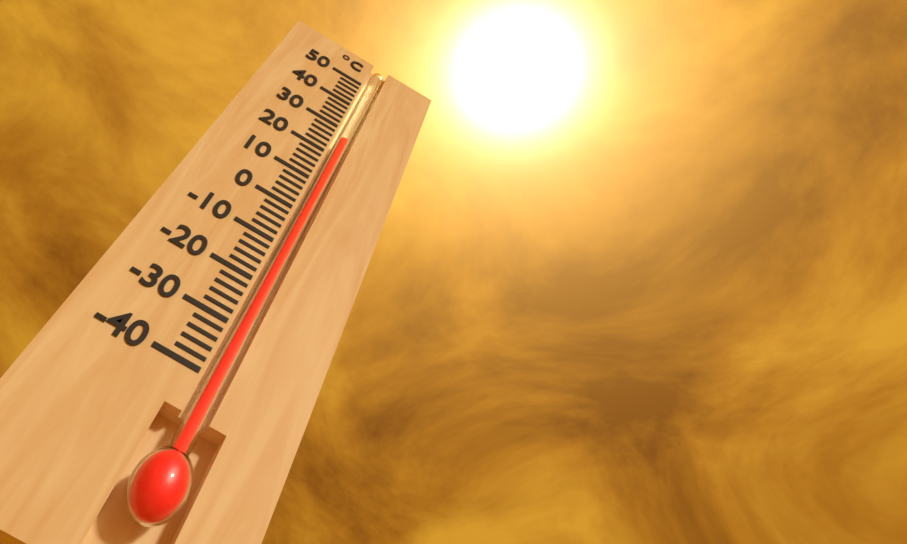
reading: 26 °C
